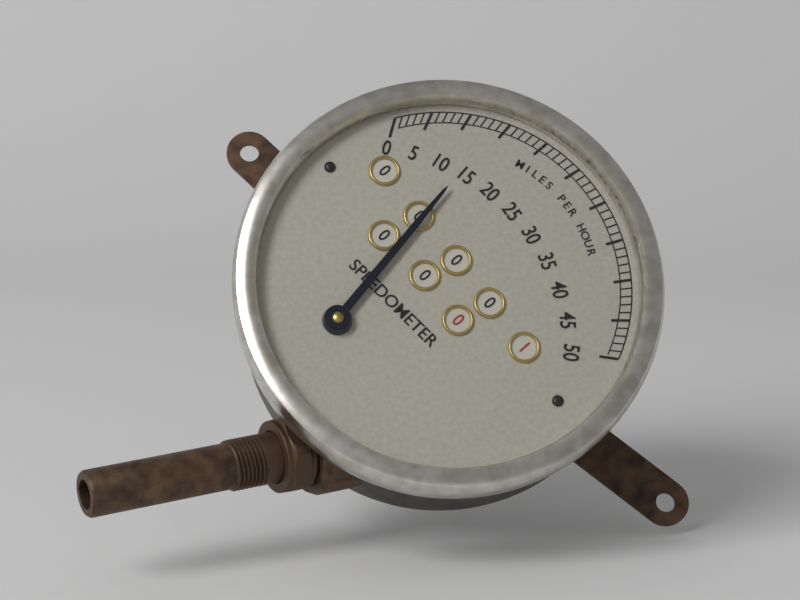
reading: 14 mph
